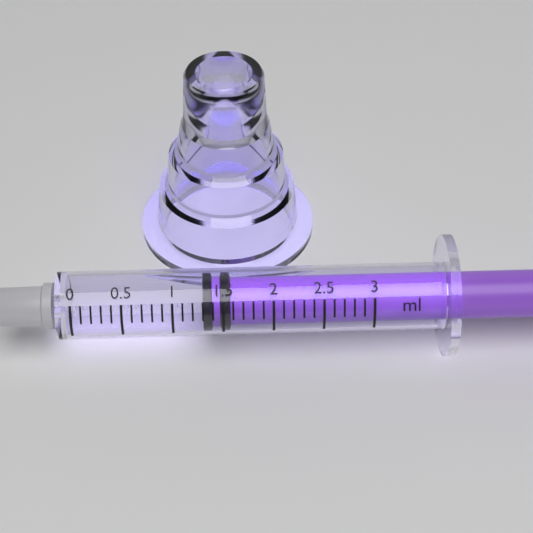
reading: 1.3 ml
